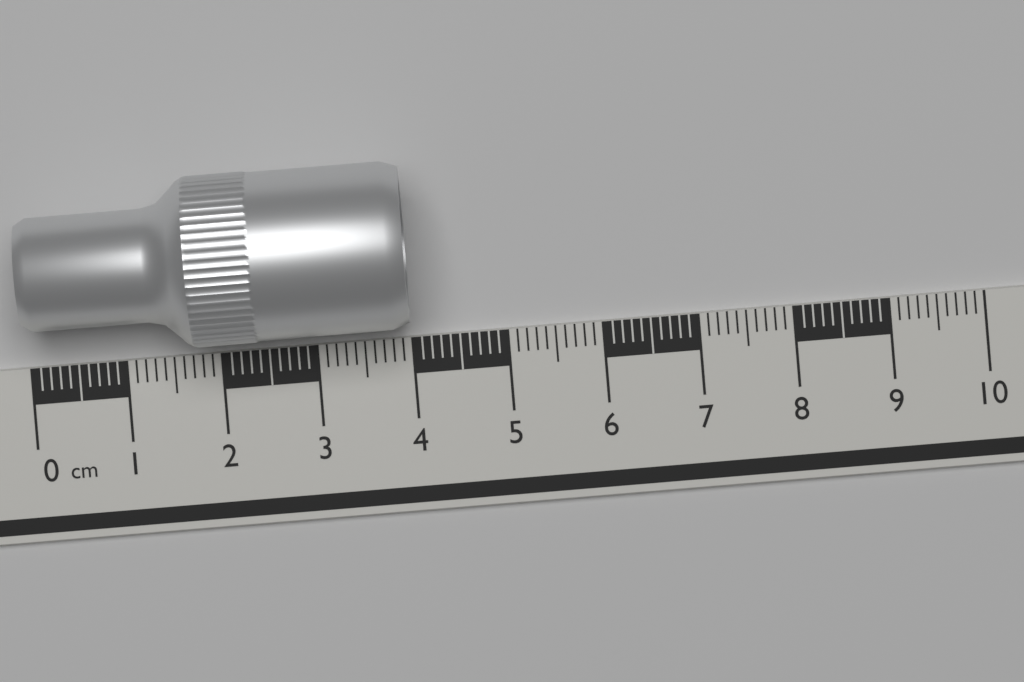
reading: 4.0 cm
